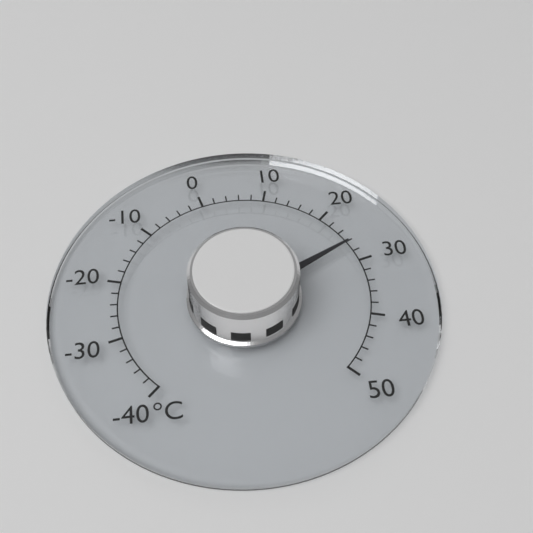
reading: 26 °C
